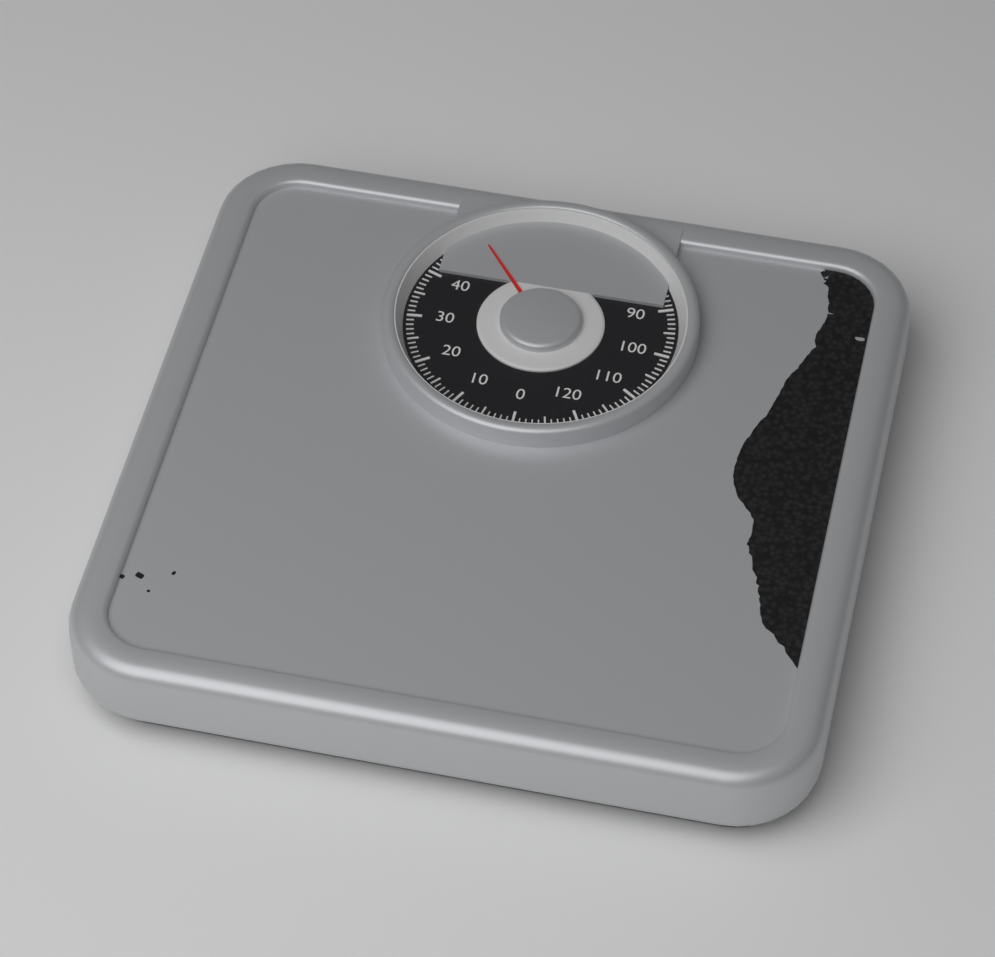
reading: 51 kg
